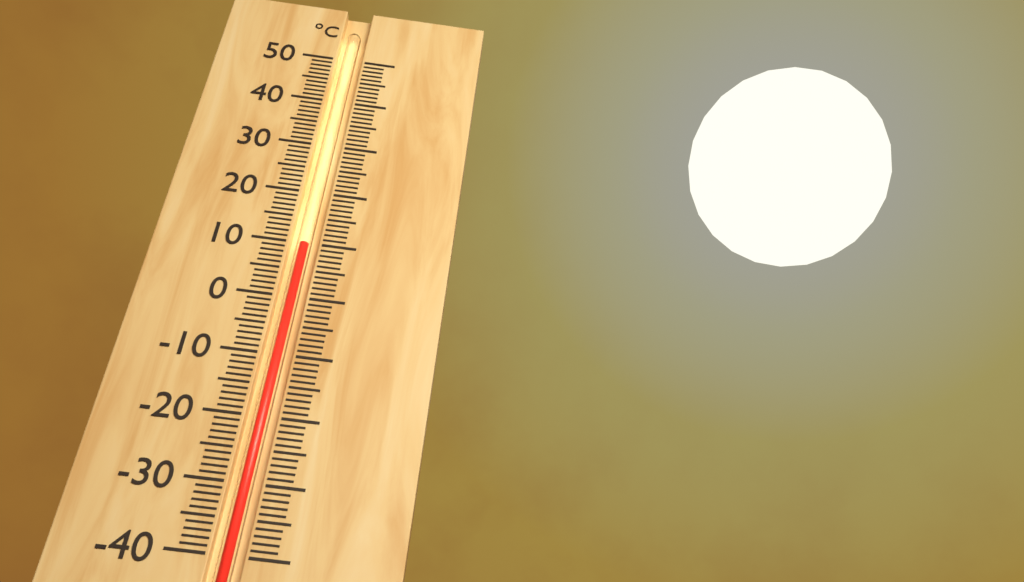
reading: 10 °C
